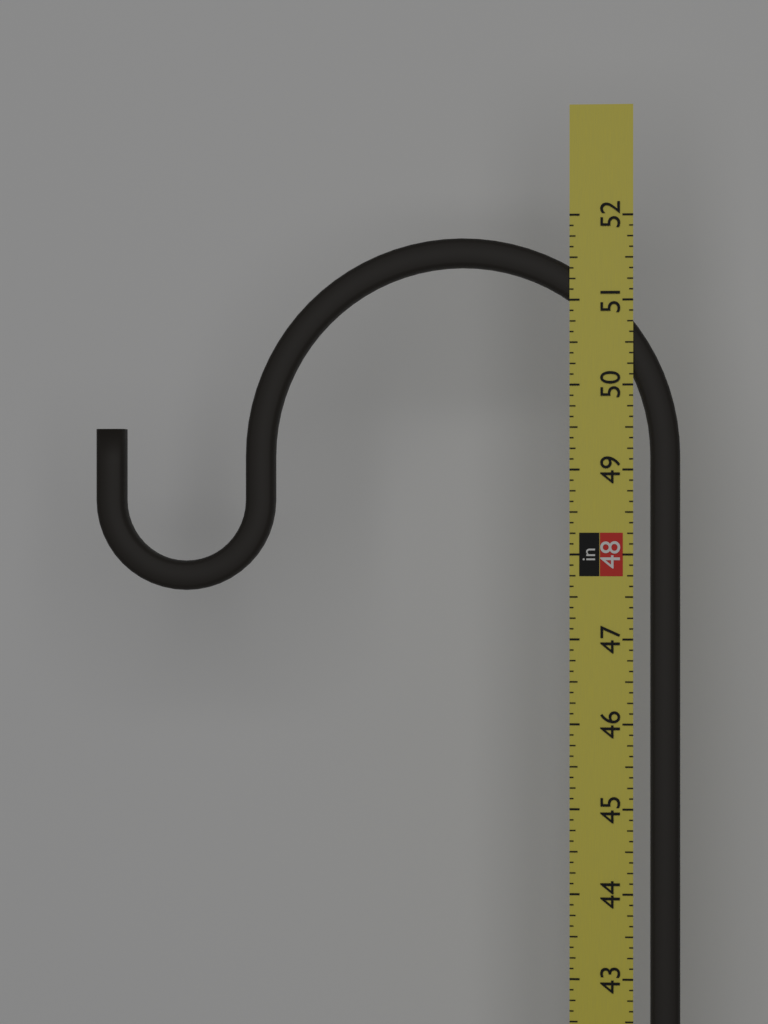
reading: 51.750 in
